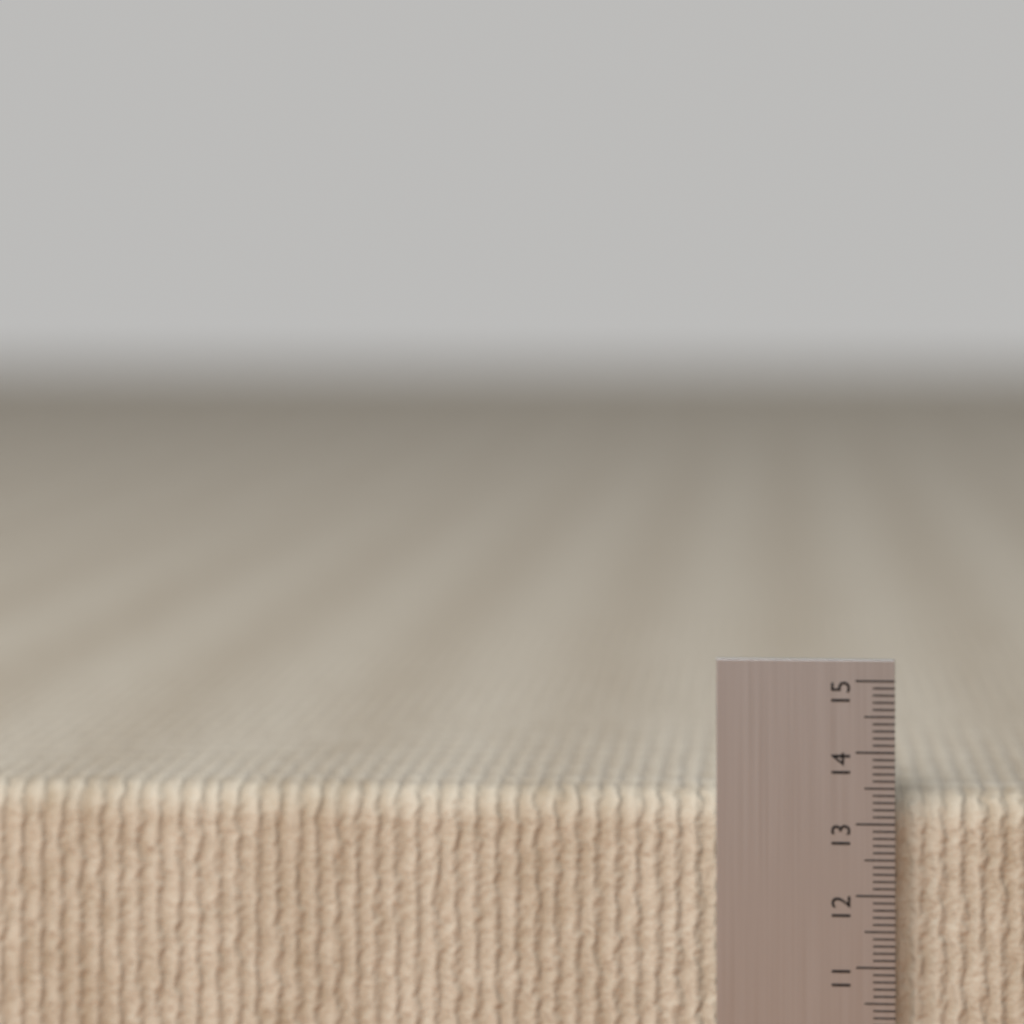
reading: 13.4 cm
